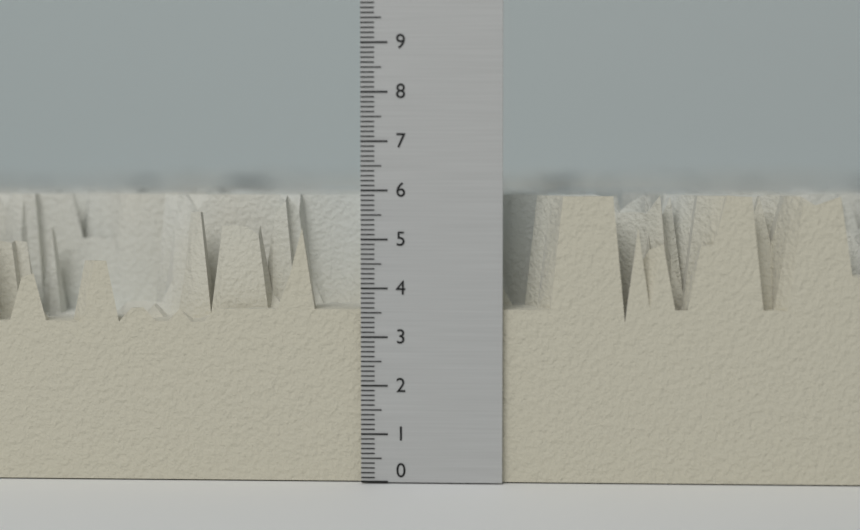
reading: 5.9 (no unit)
